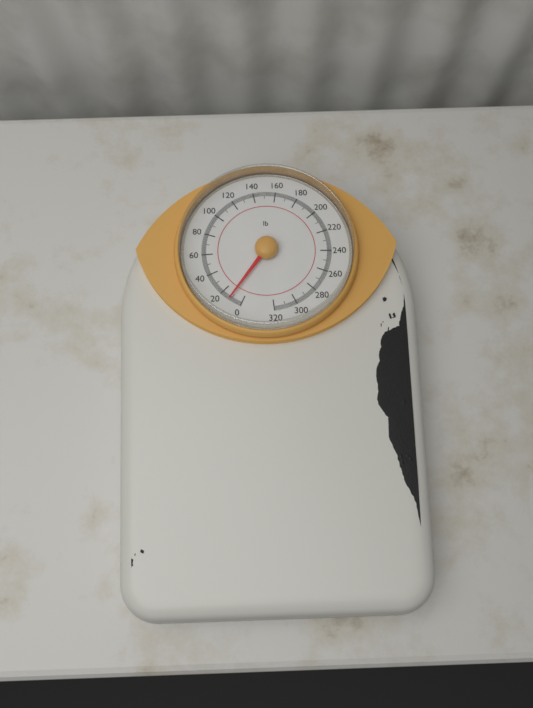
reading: 11 lb
